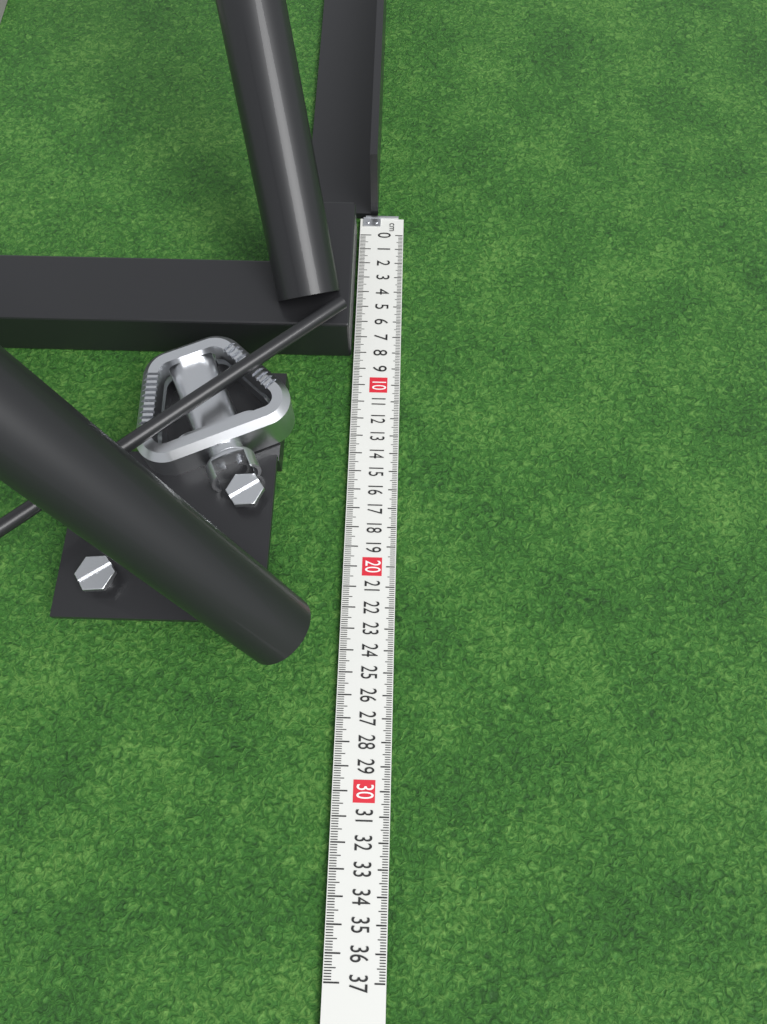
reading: 8.1 cm
